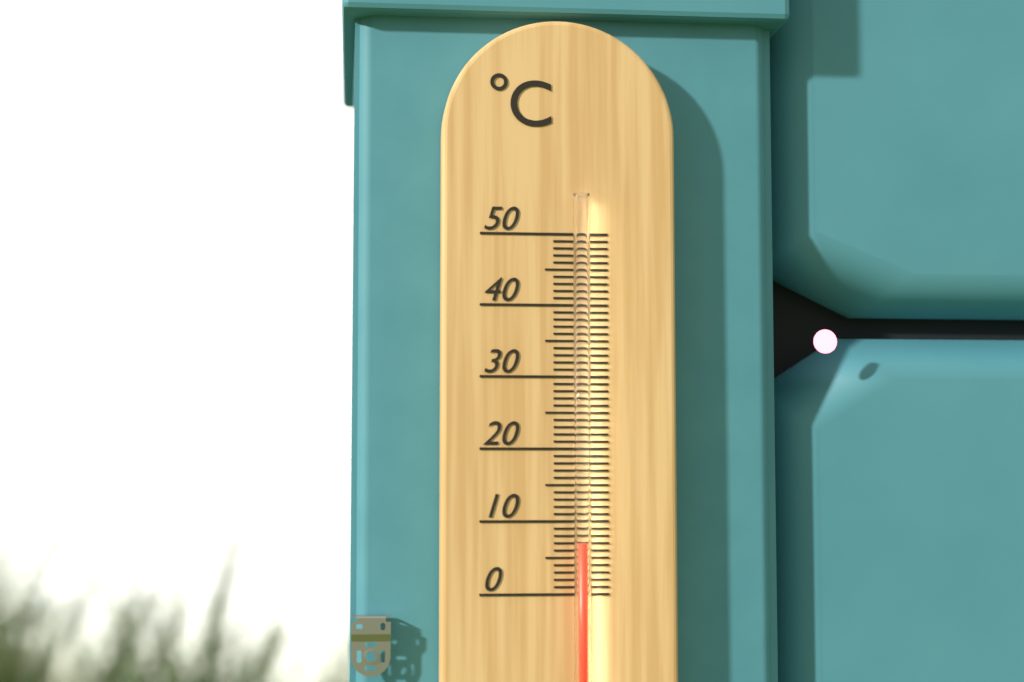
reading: 7 °C
